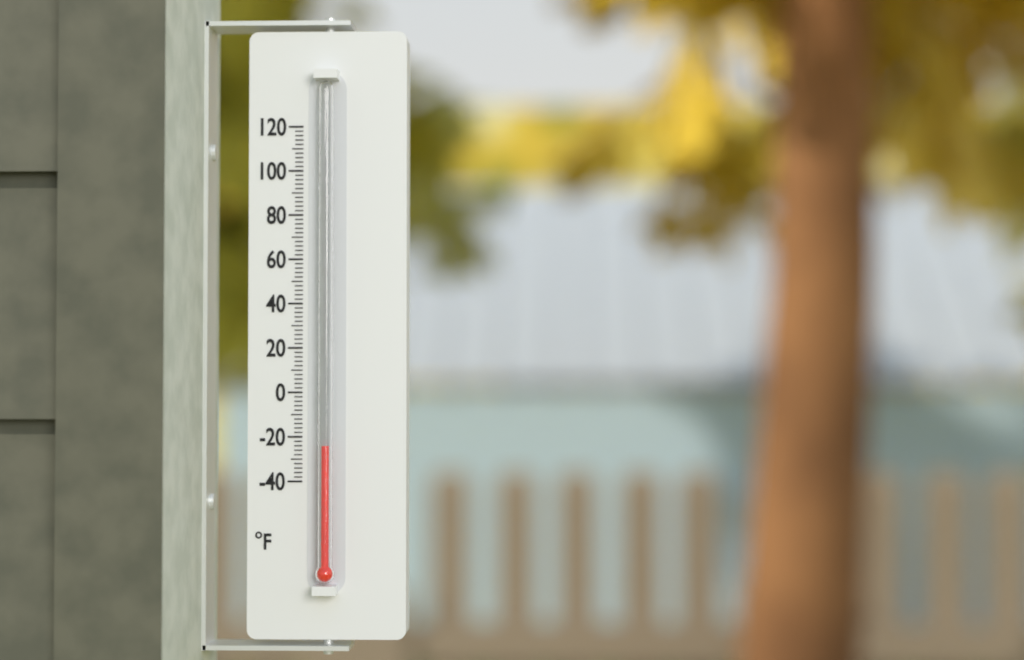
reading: -24 °F
